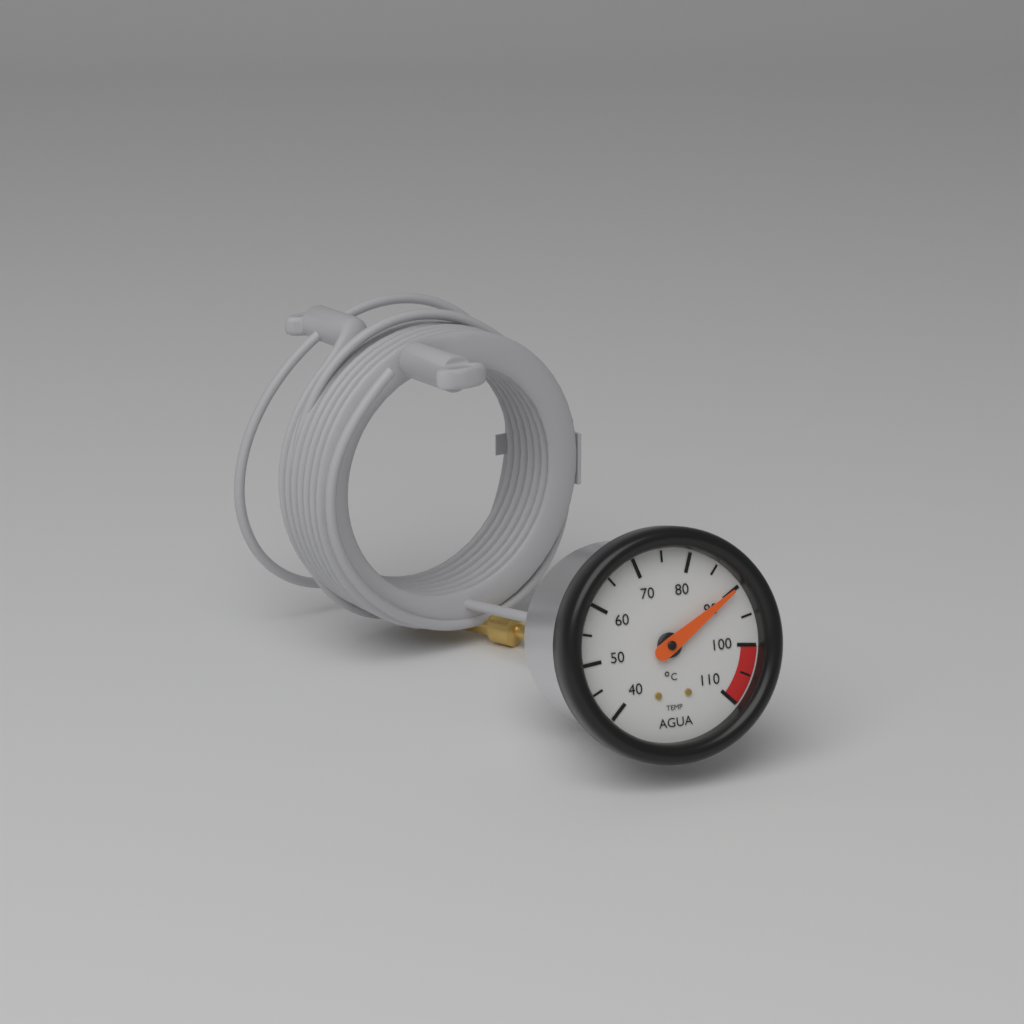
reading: 90 °C
